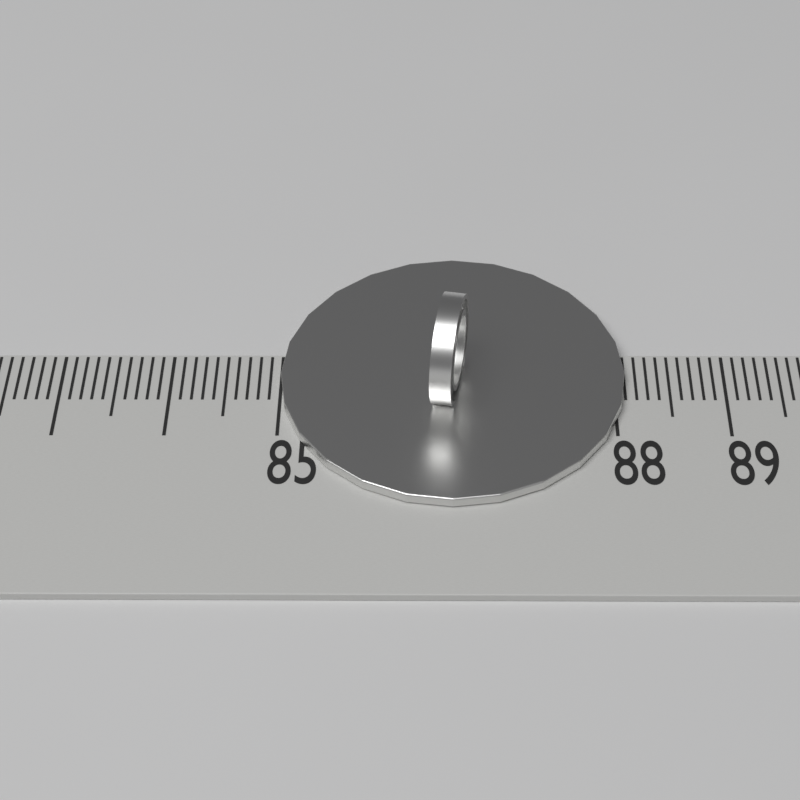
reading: 88.1 (no unit)
